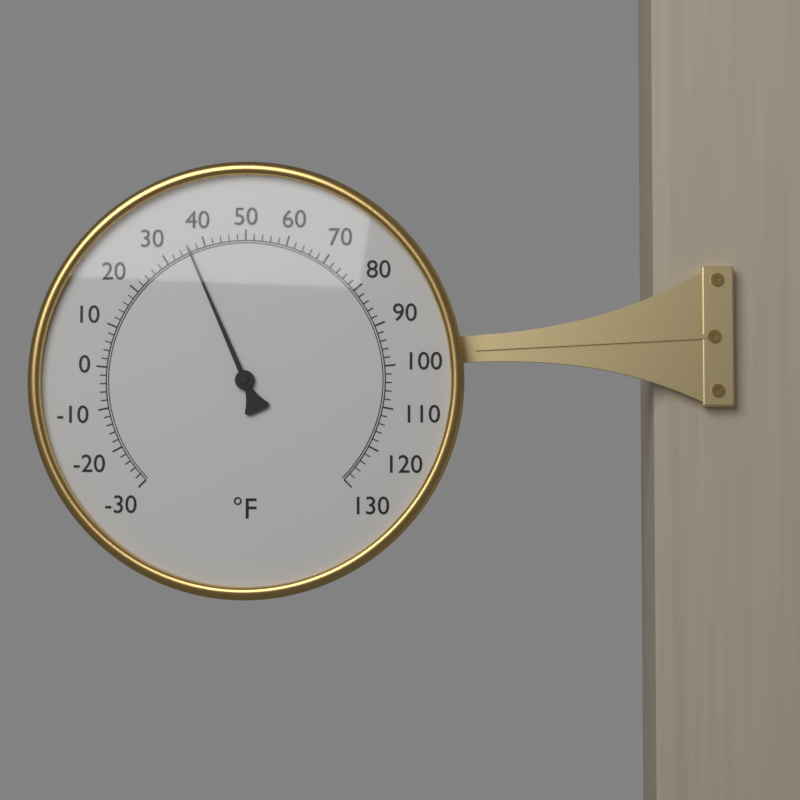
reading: 36 °F
